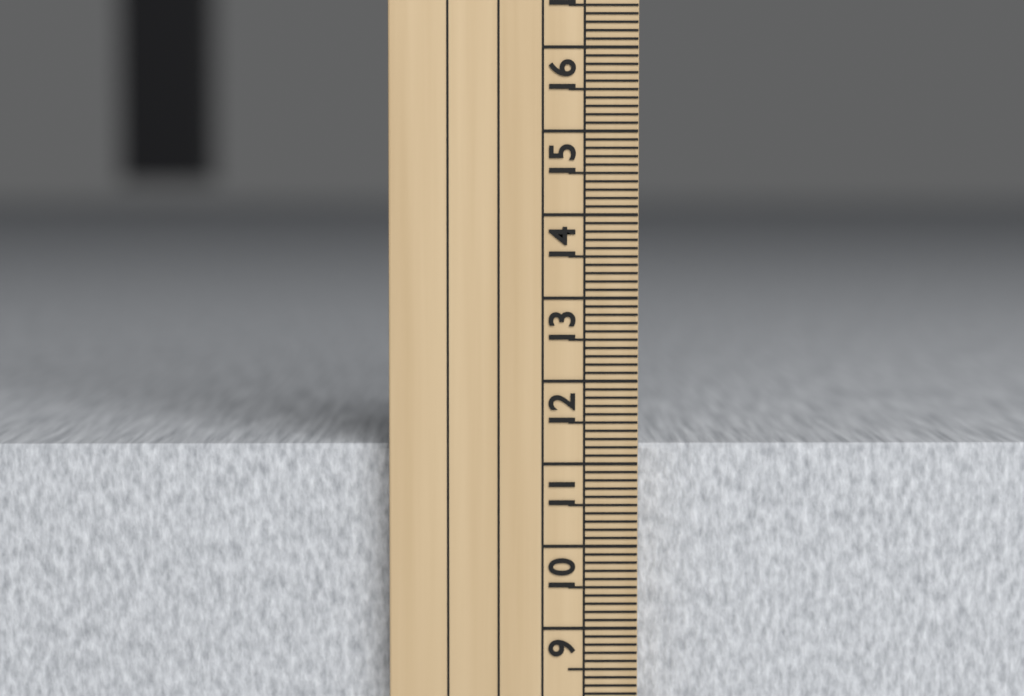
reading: 11.2 cm
